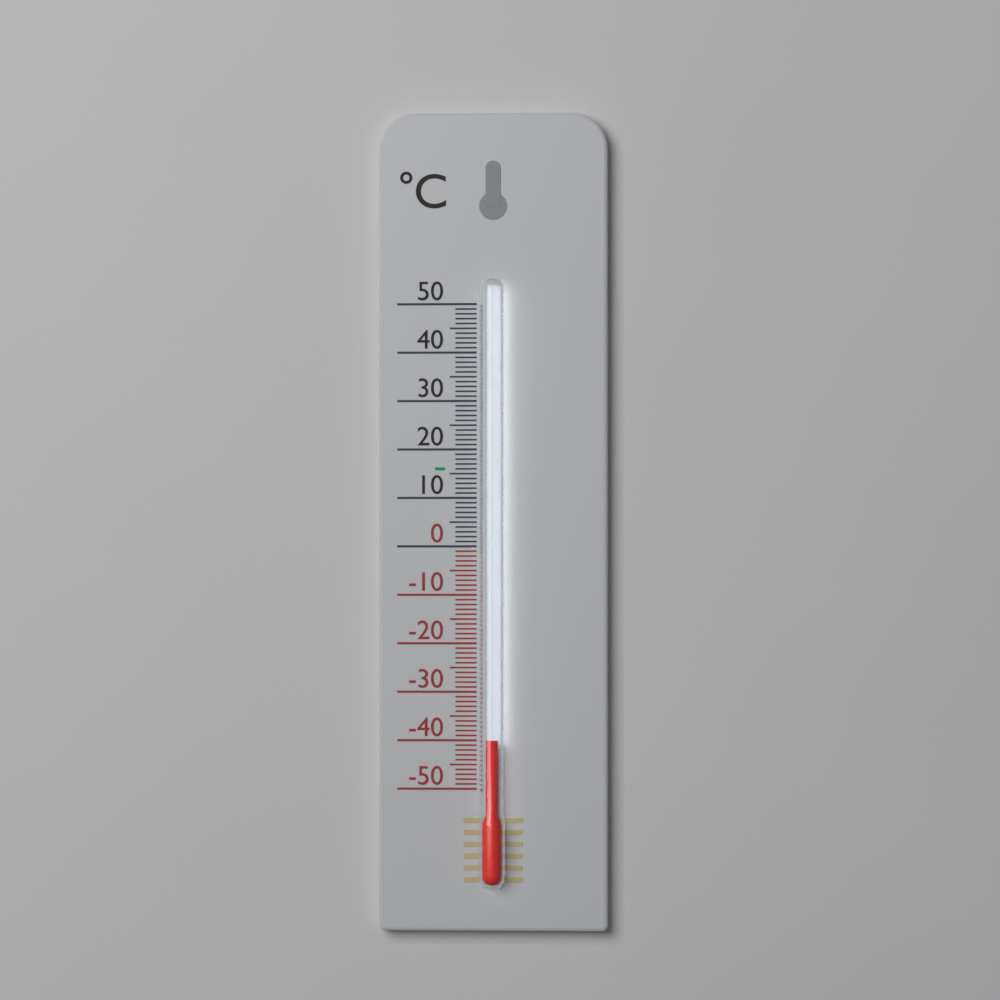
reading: -40 °C
